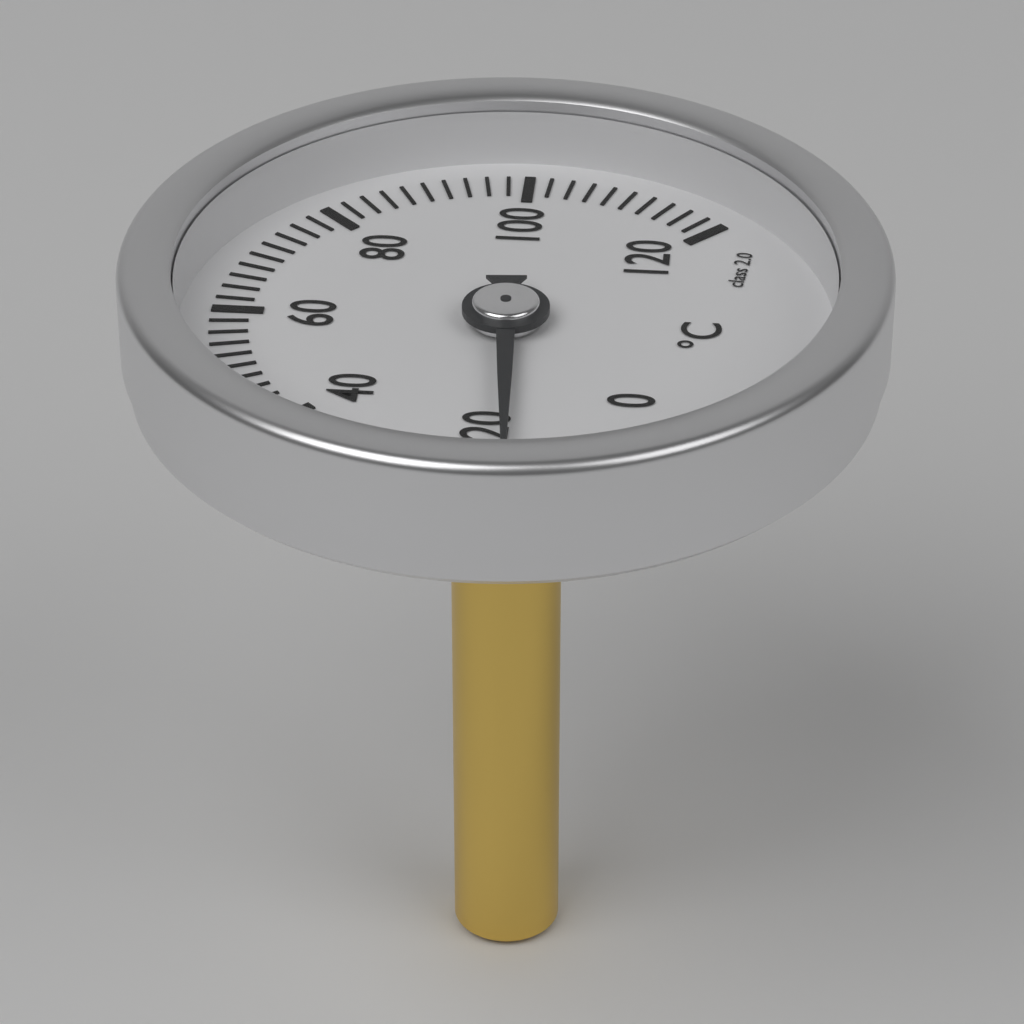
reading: 18 °C
